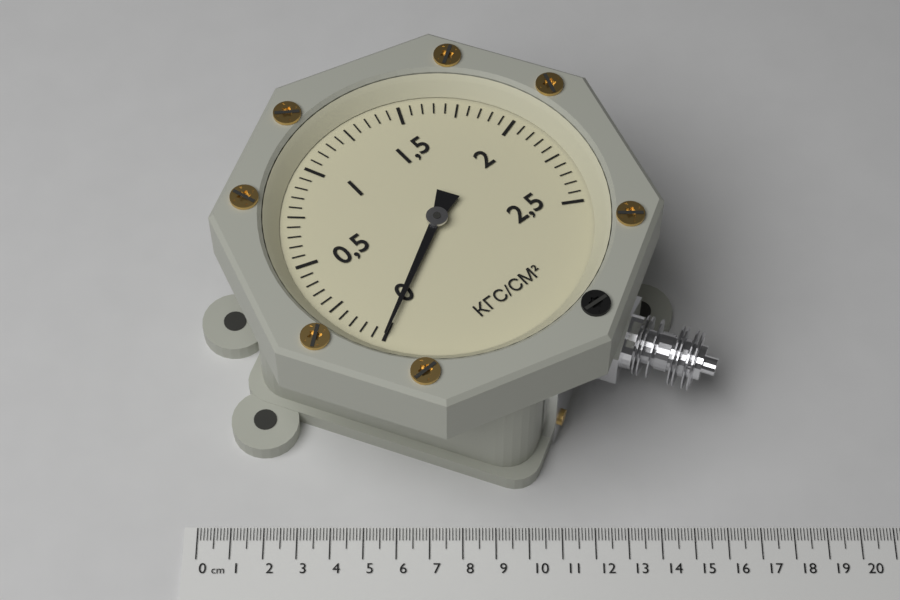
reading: 0.00 кгс/см²
